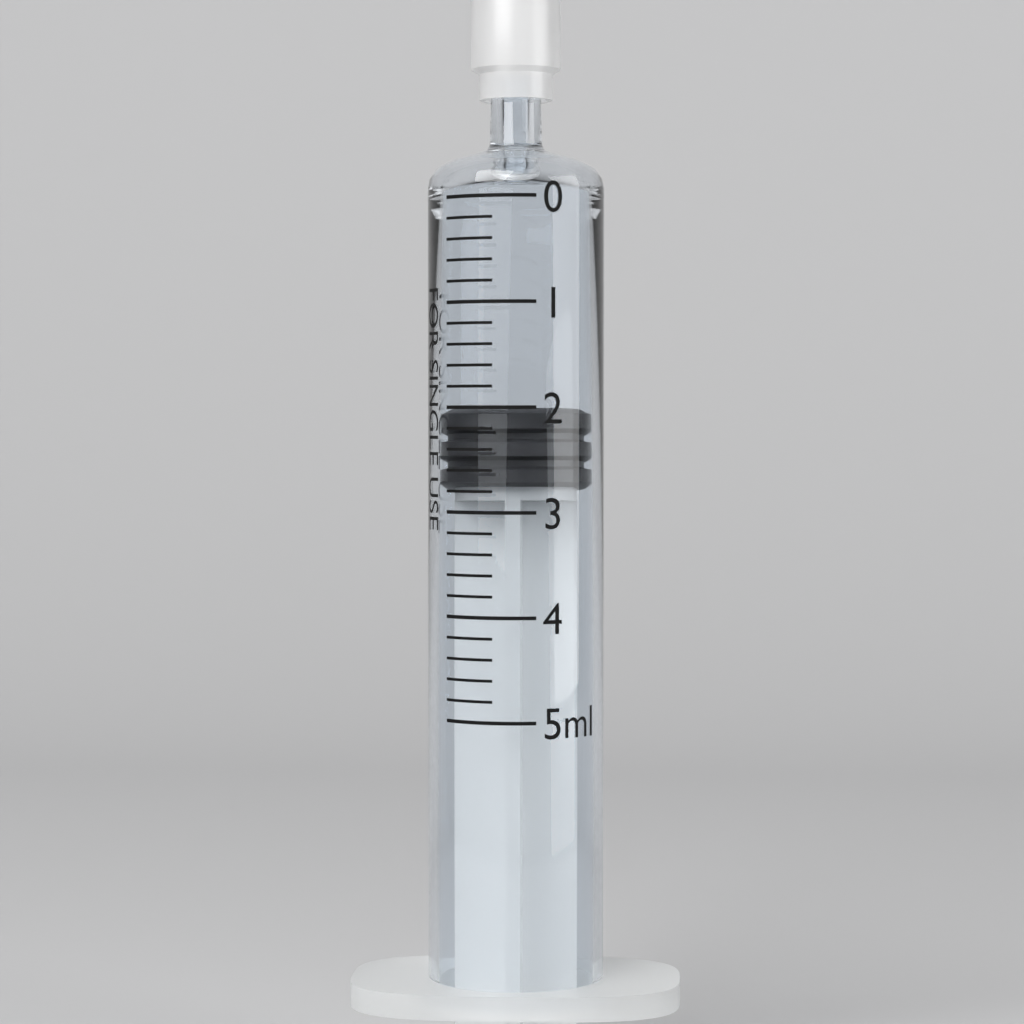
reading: 2.0 ml
